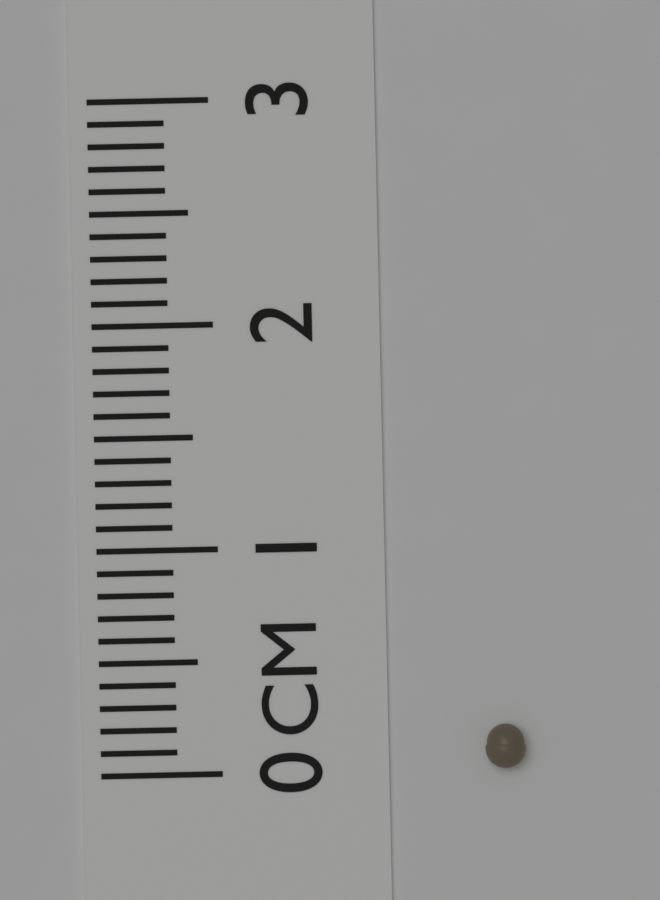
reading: 0.2 cm
